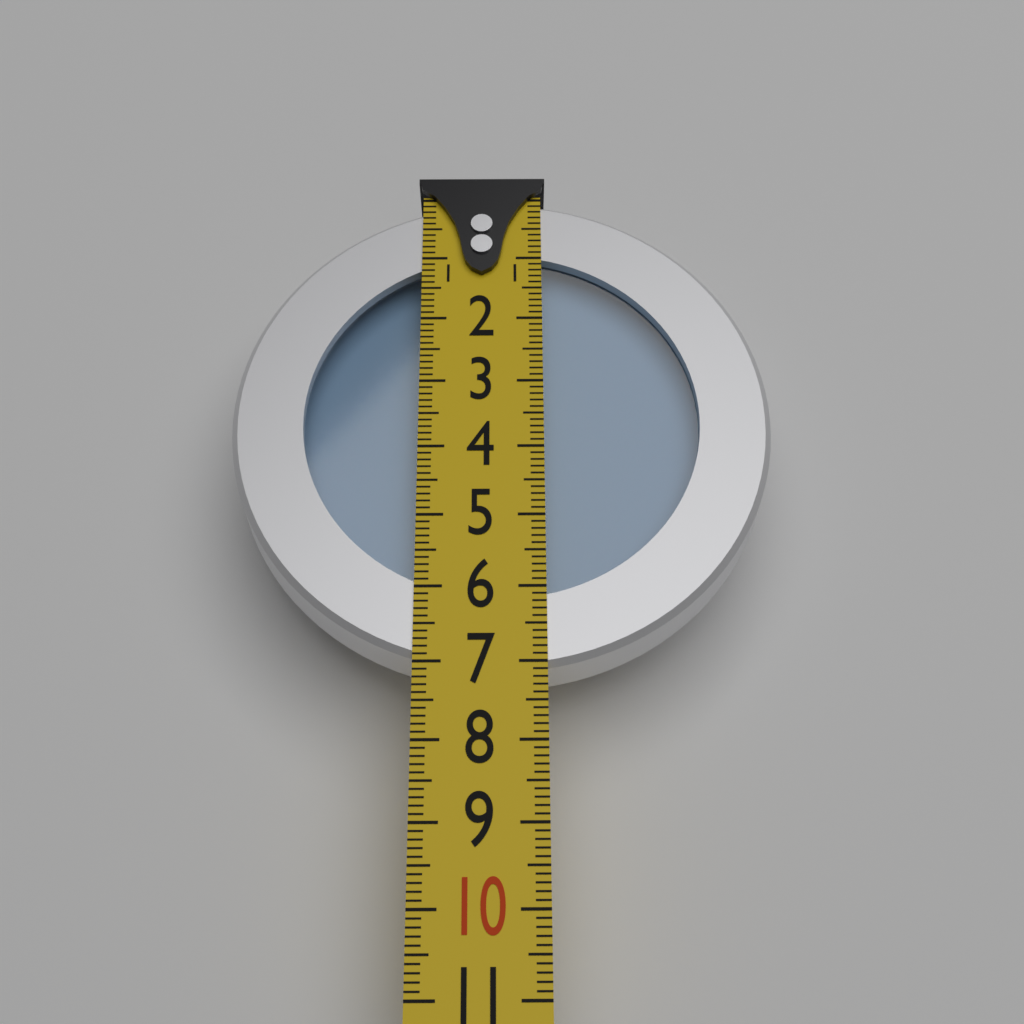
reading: 7.1 (no unit)
